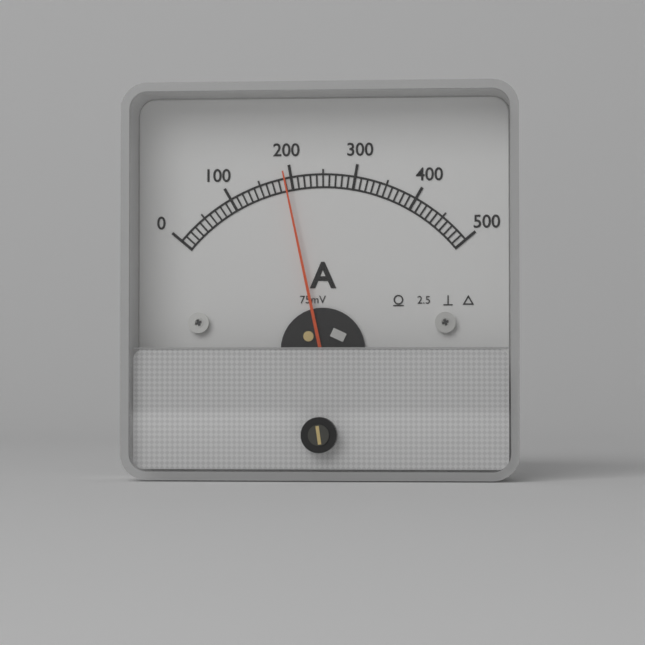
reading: 190 A
